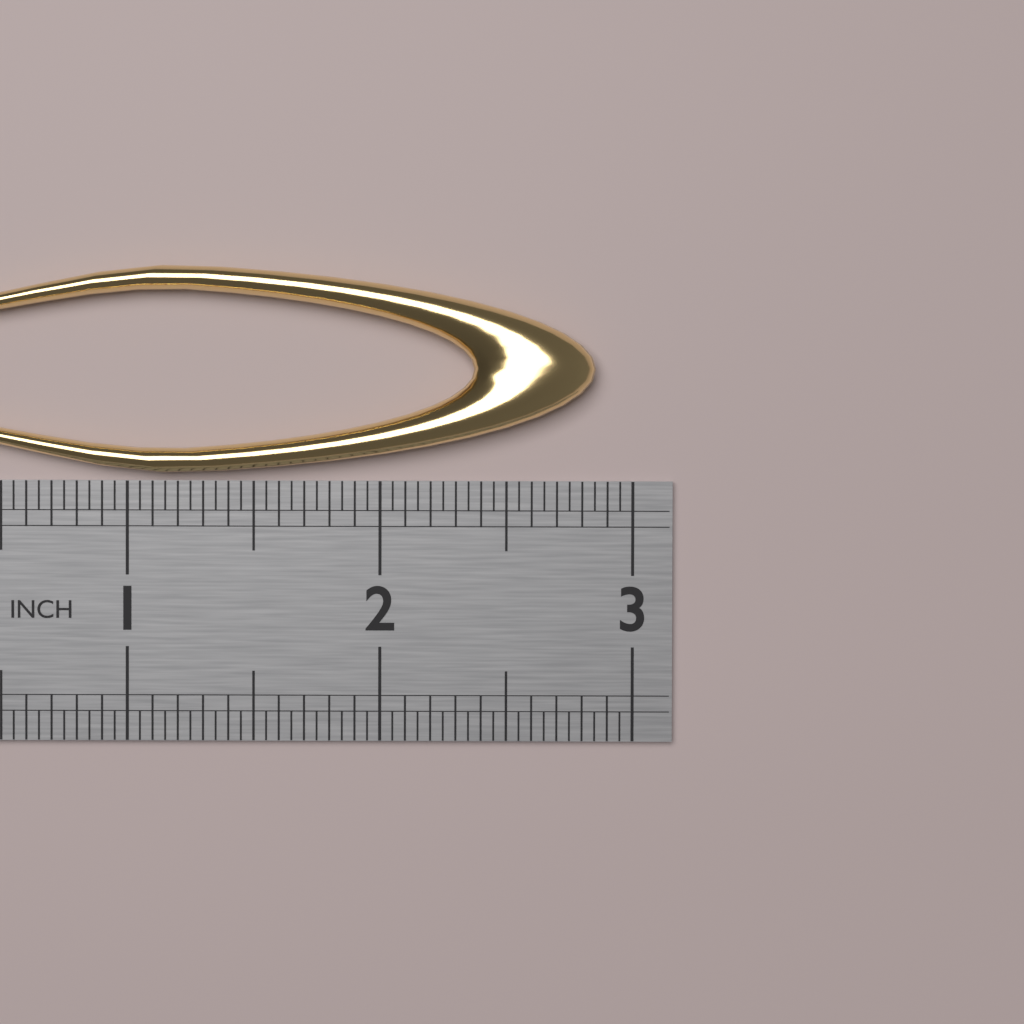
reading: 2.85 in
